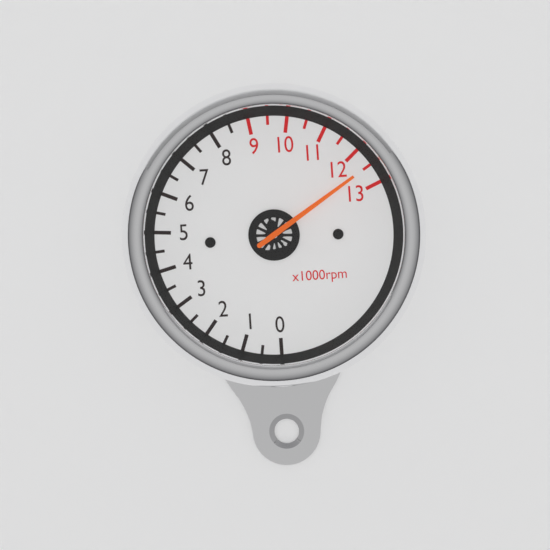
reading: 12.5 x1000rpm
